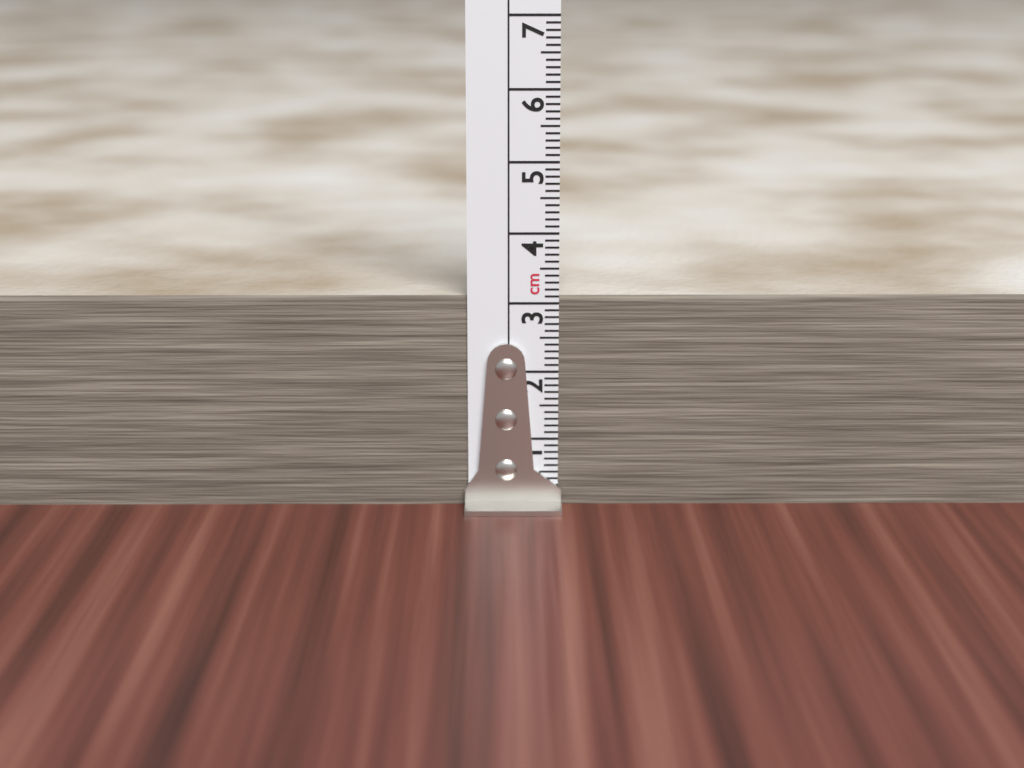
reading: 3.1 cm
